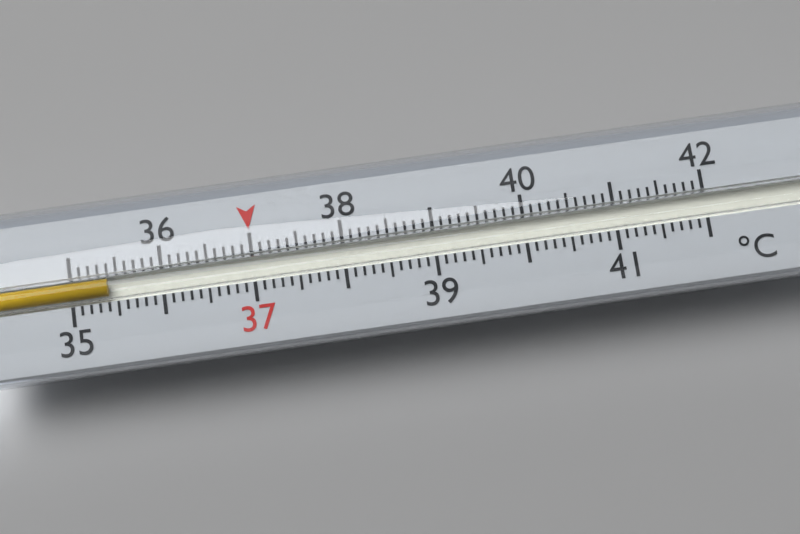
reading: 35.4 °C
